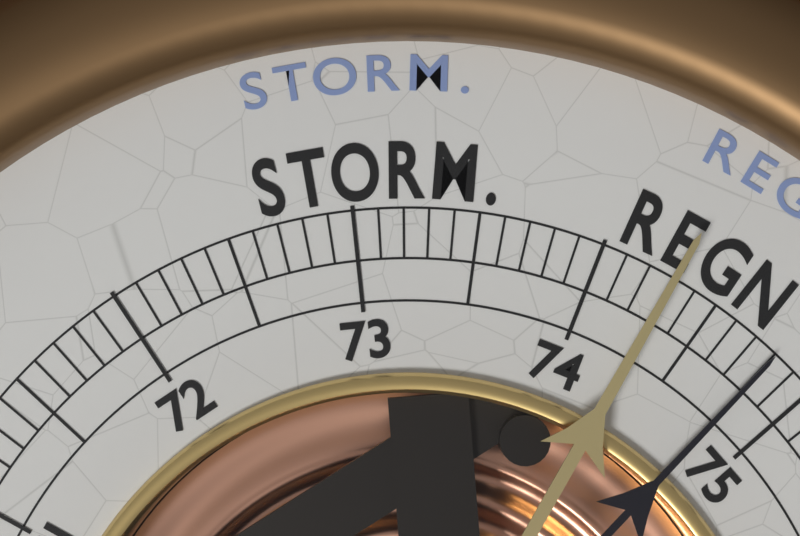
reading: 74.3 (no unit)
